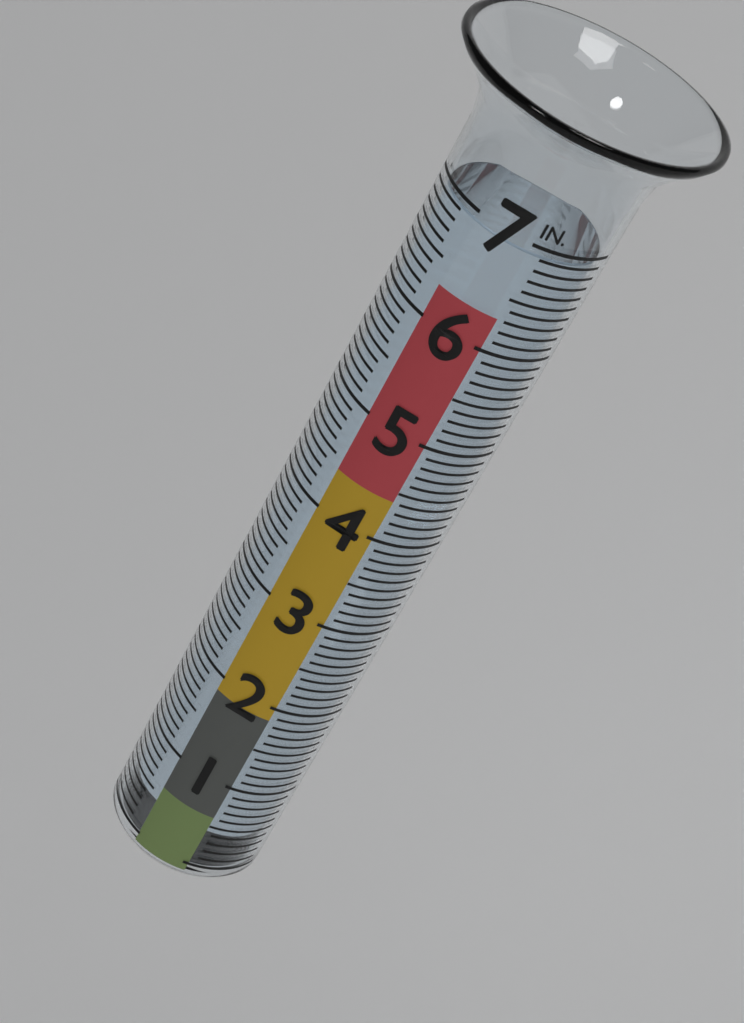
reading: 6.9 in
